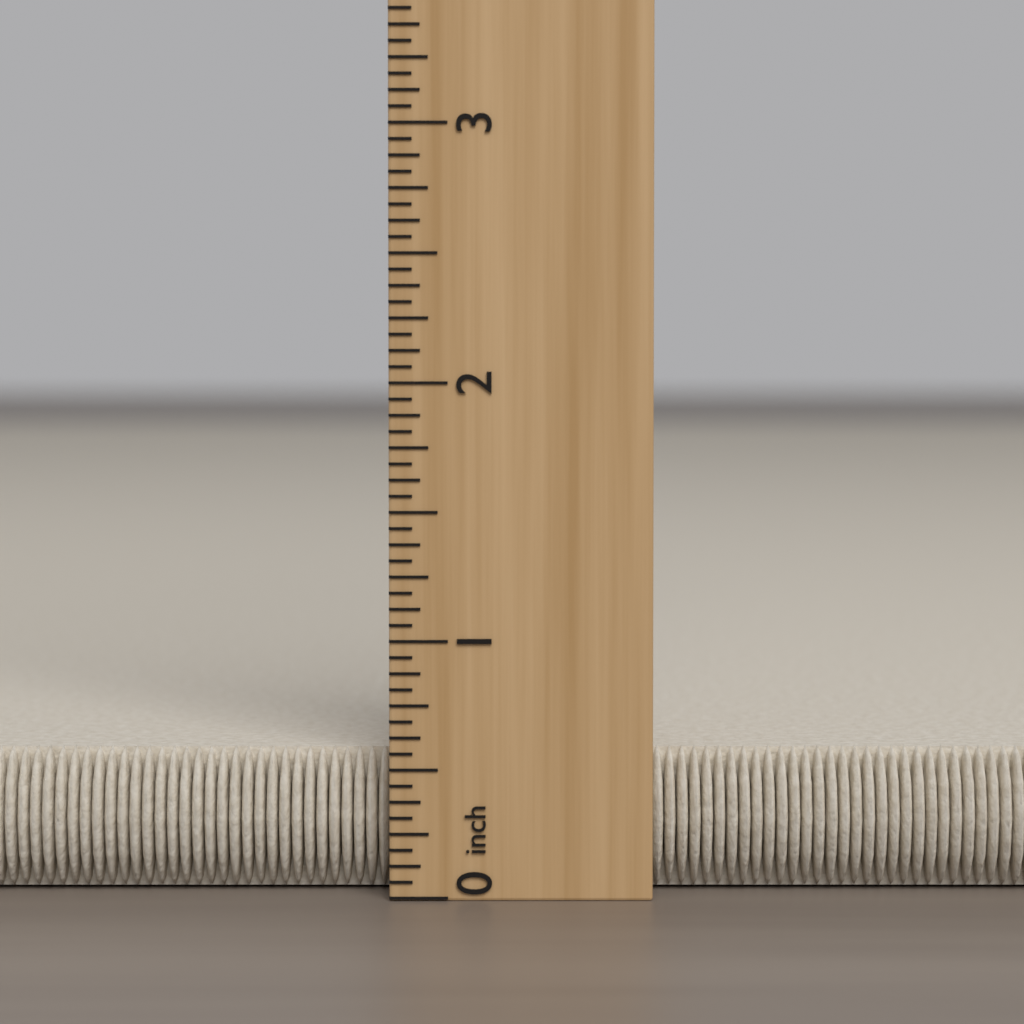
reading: 0.5625 inch
